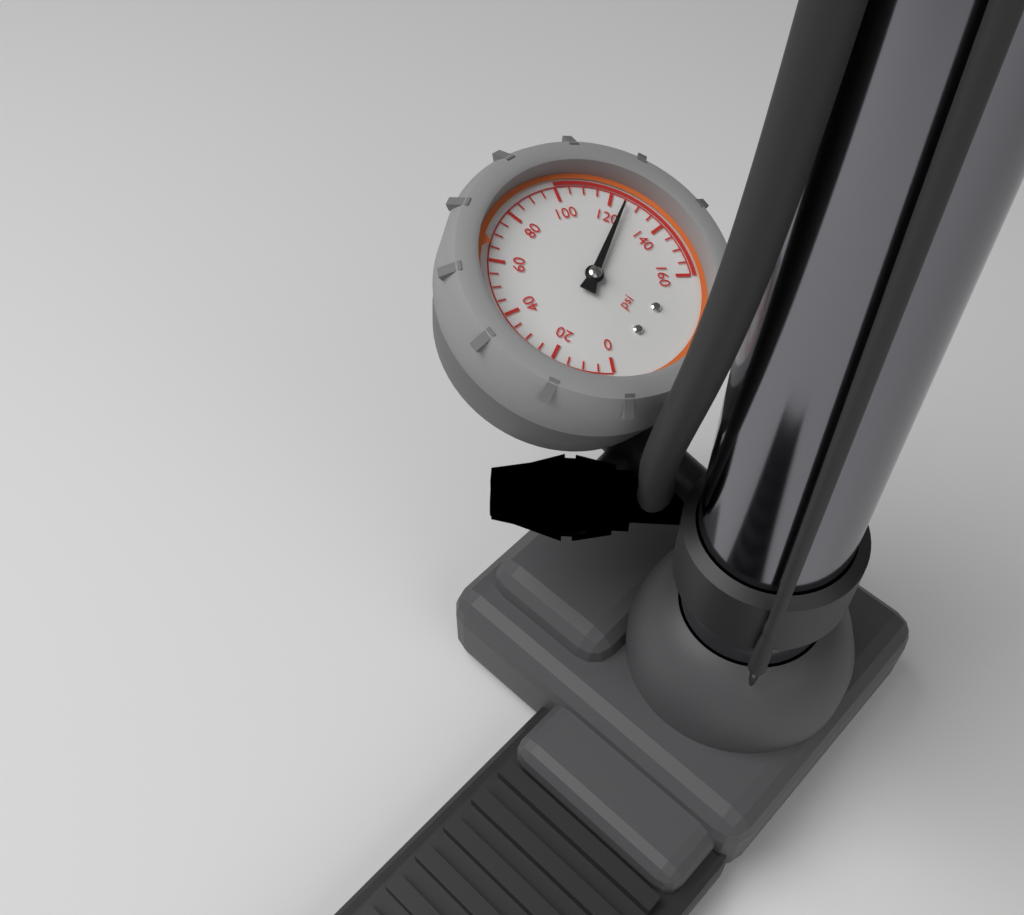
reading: 125 psi
